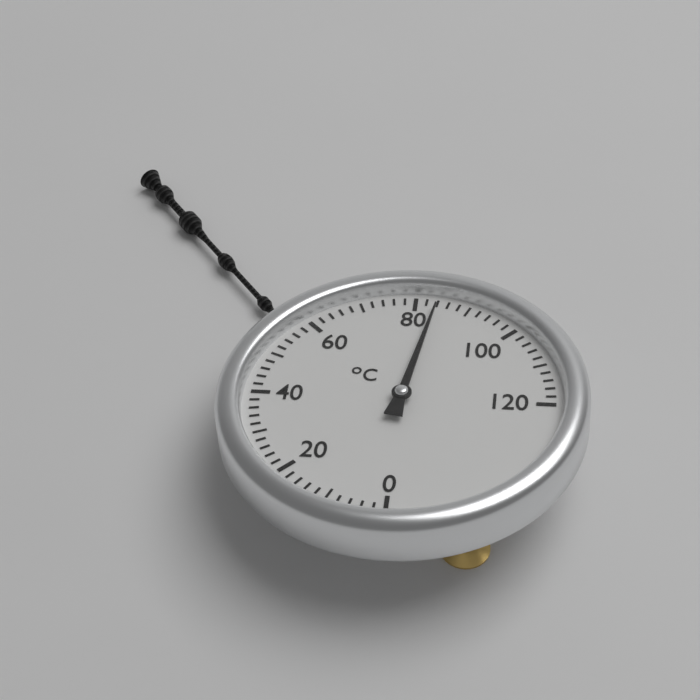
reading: 84 °C
